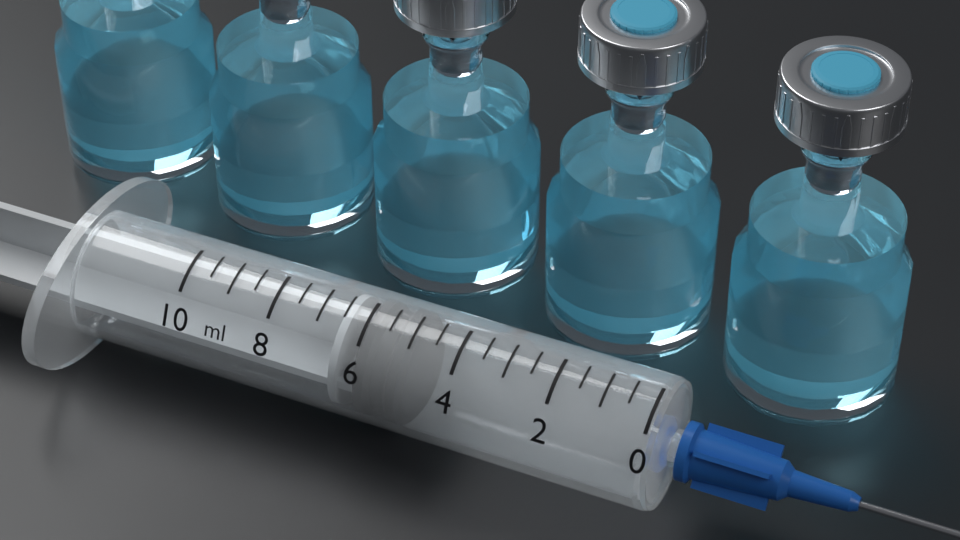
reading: 5.0 ml
